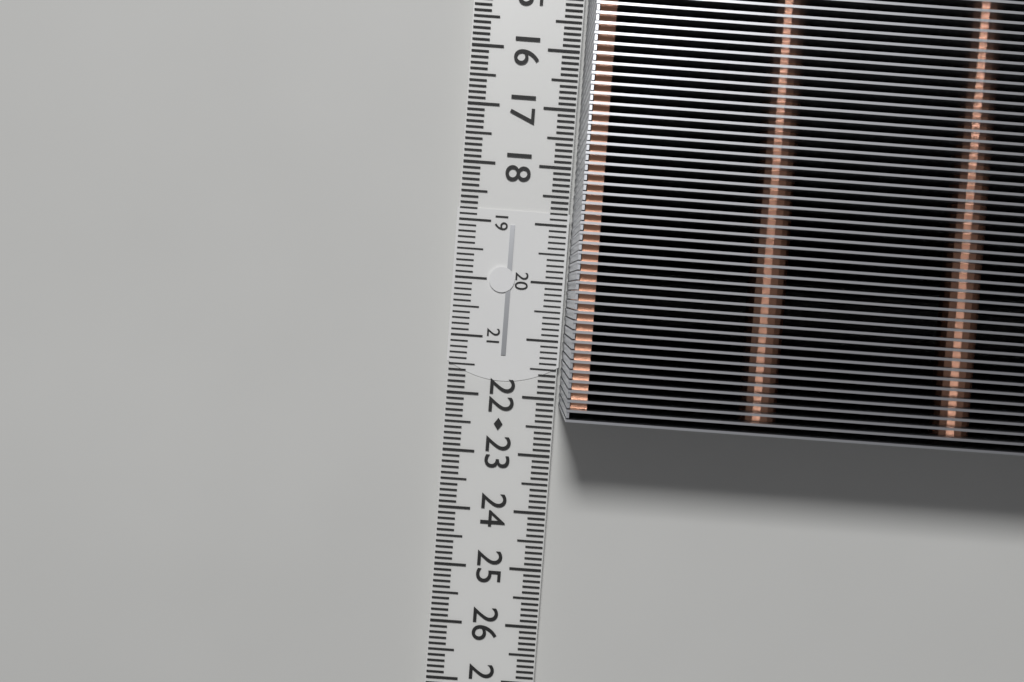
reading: 22.1 cm
